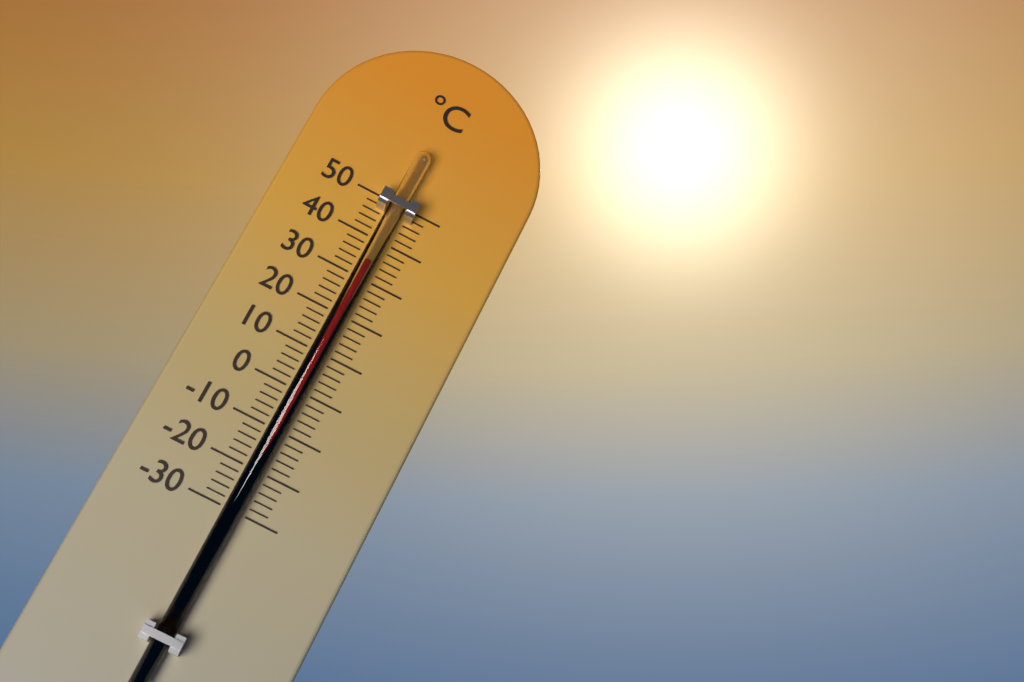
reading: 34 °C
